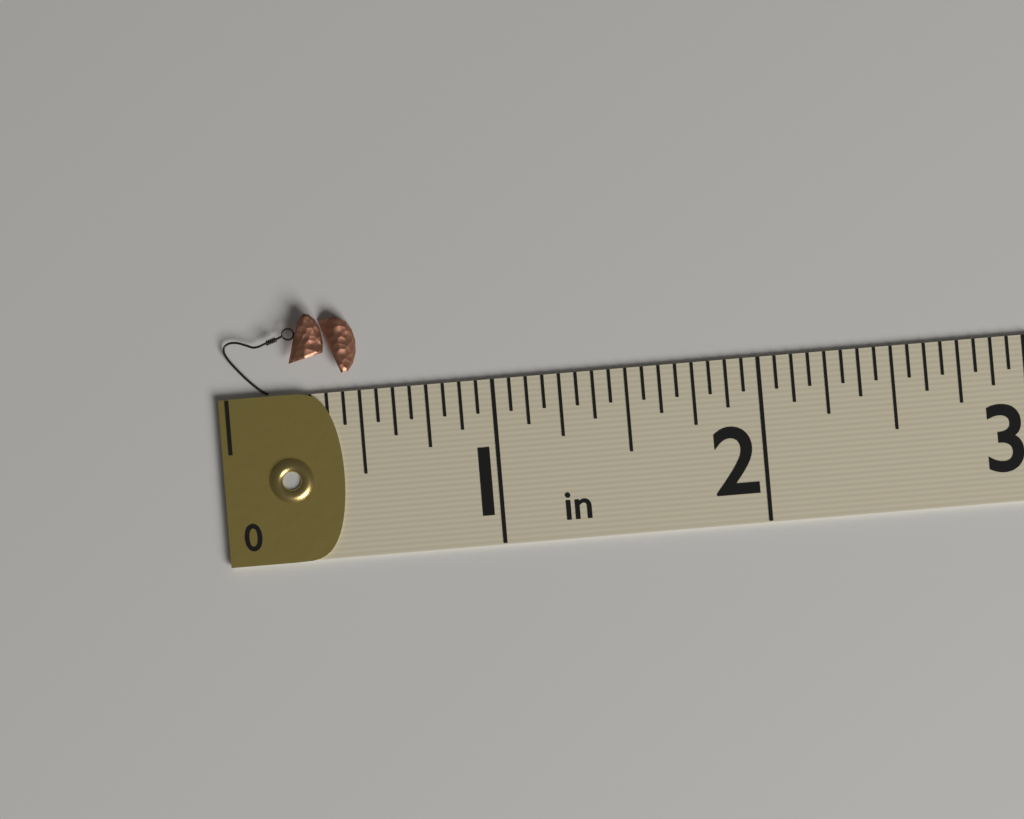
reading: 0.5000 in
